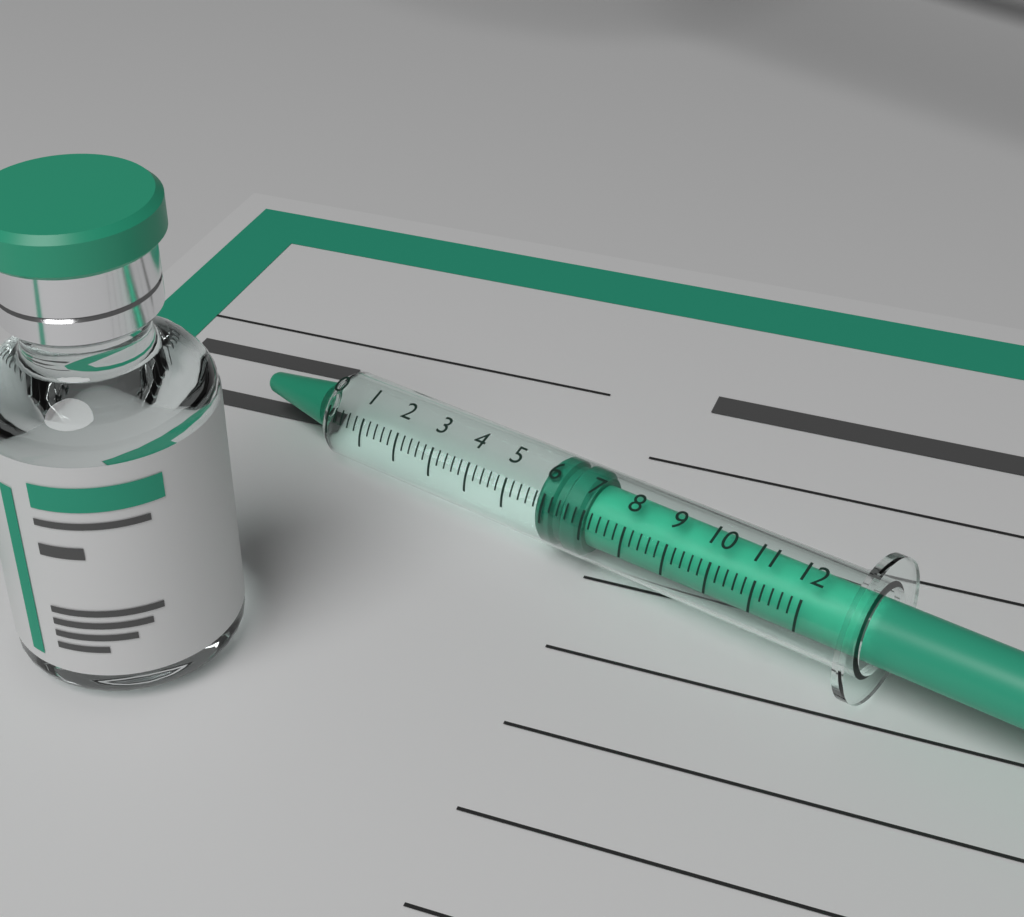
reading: 5.8 (no unit)
